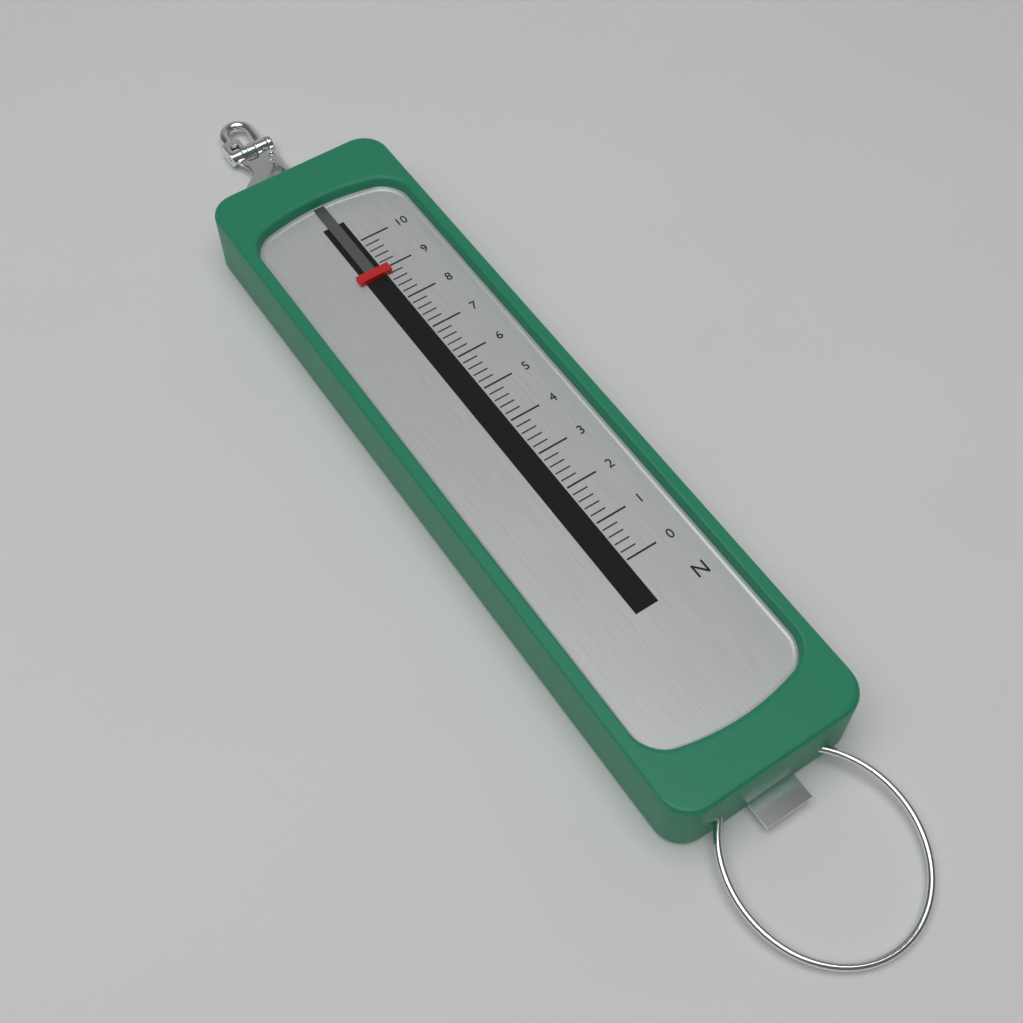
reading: 8.8 N
